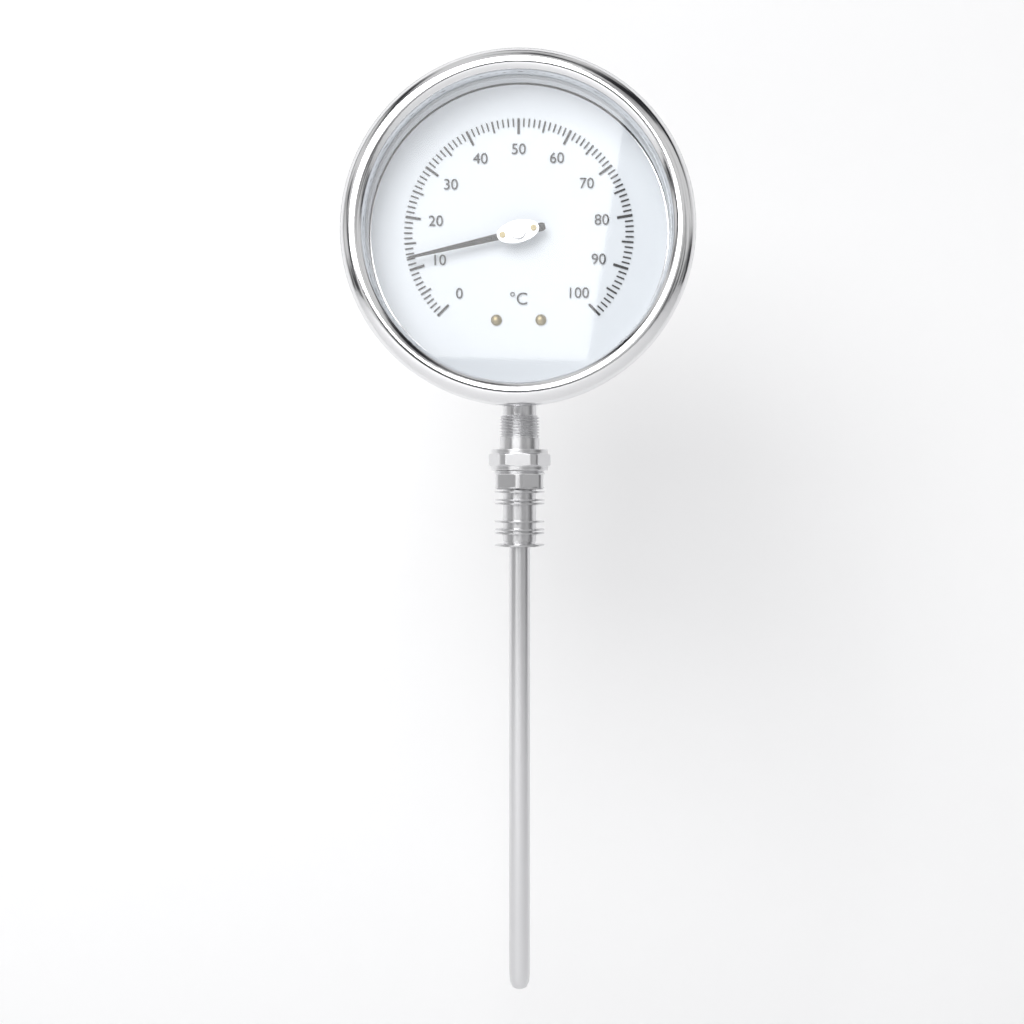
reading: 12 °C
